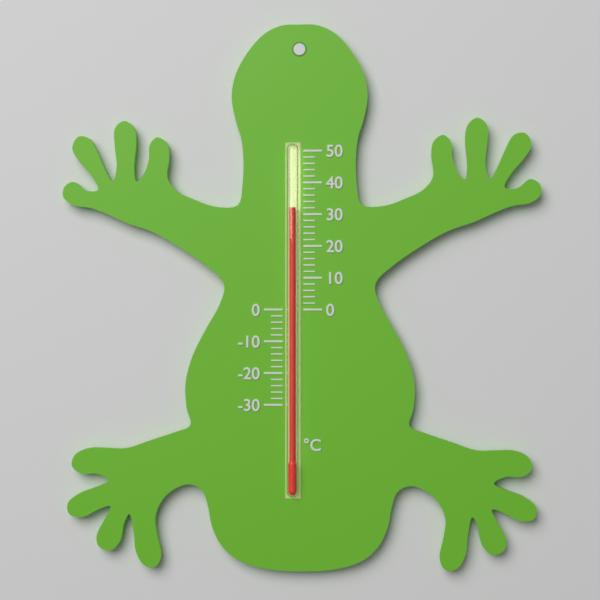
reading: 32 °C
